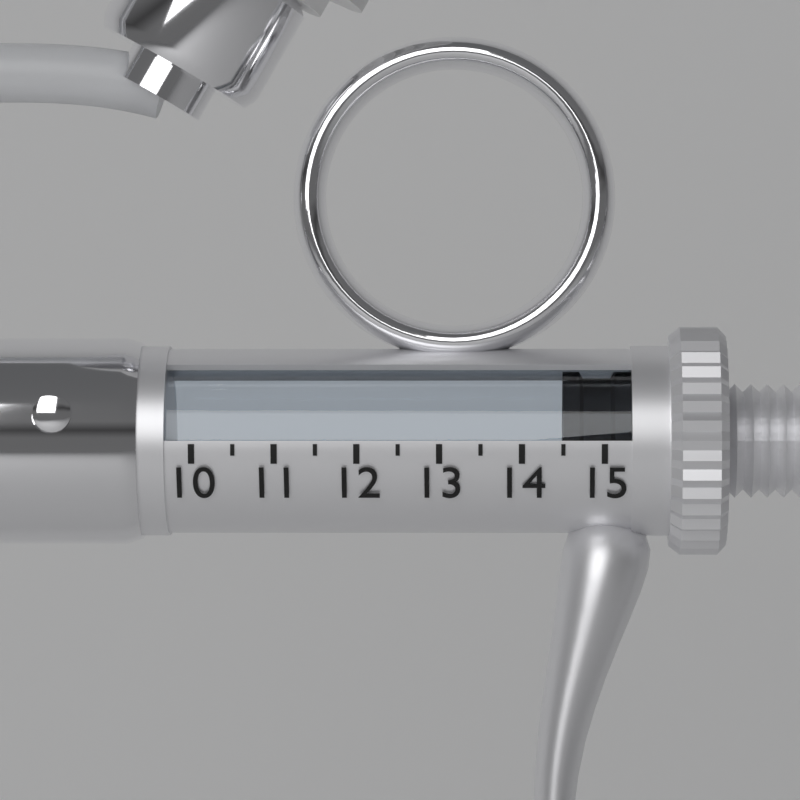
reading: 14.5 (no unit)
